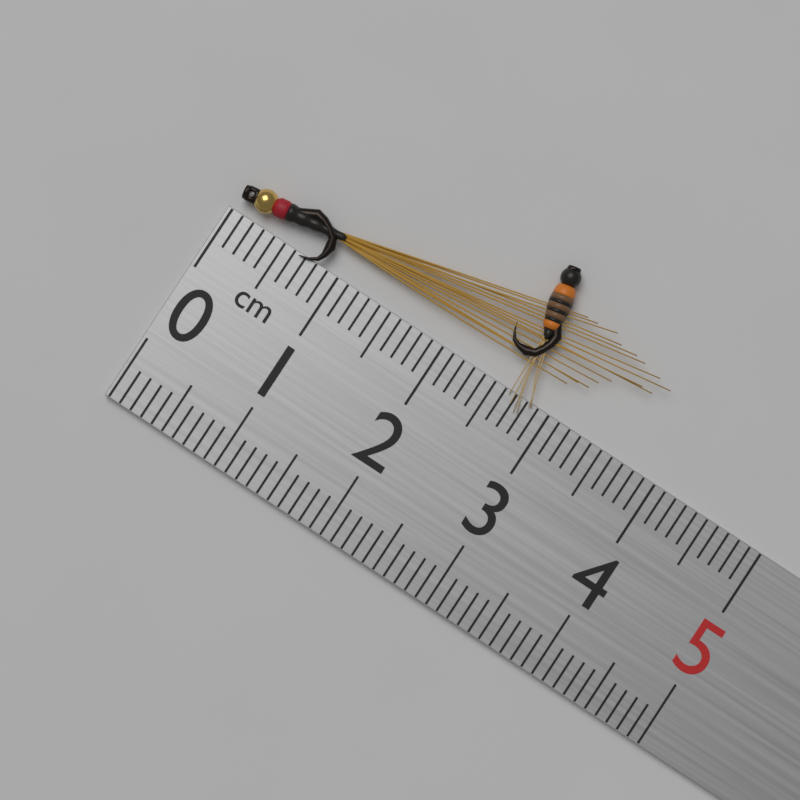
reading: 3.7 cm
